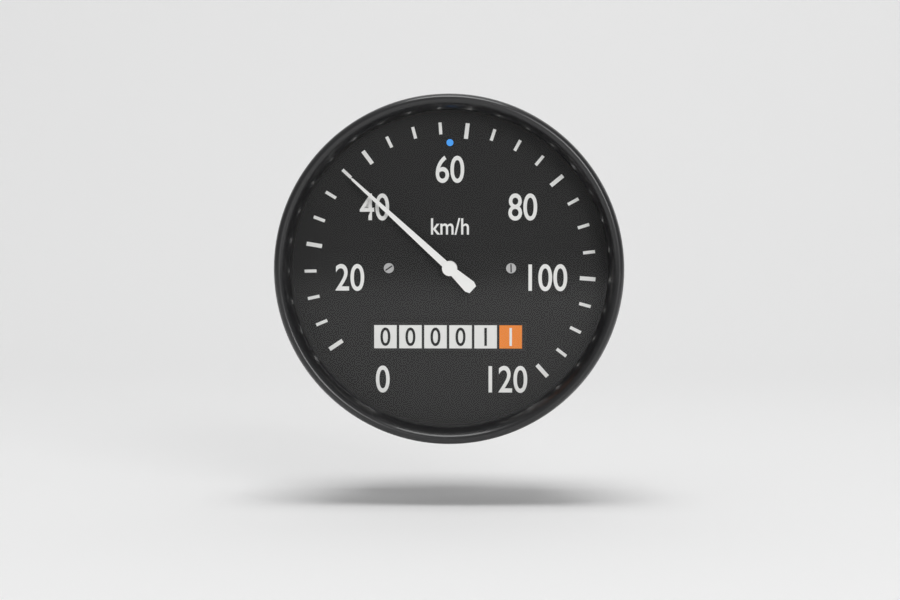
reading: 35 km/h
